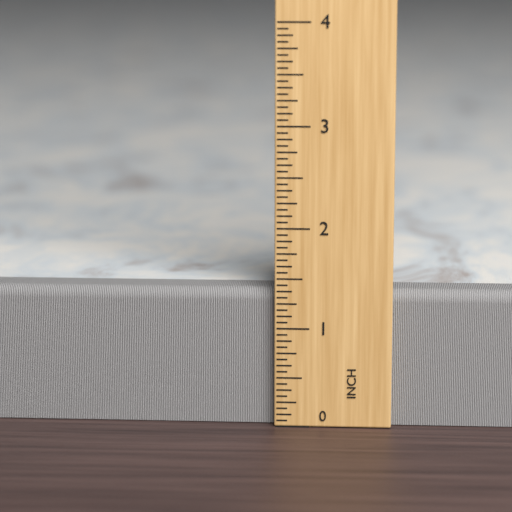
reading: 1.3750 in
